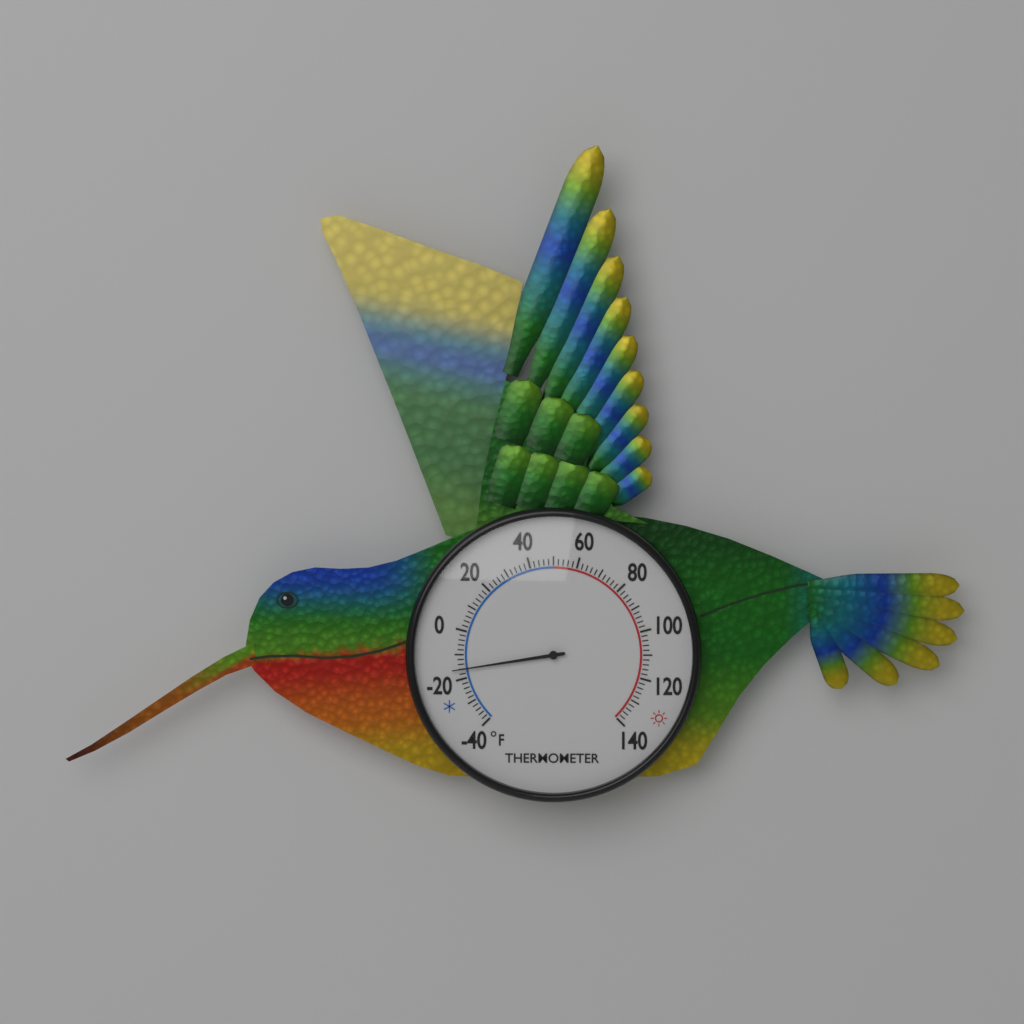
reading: -16 °F
